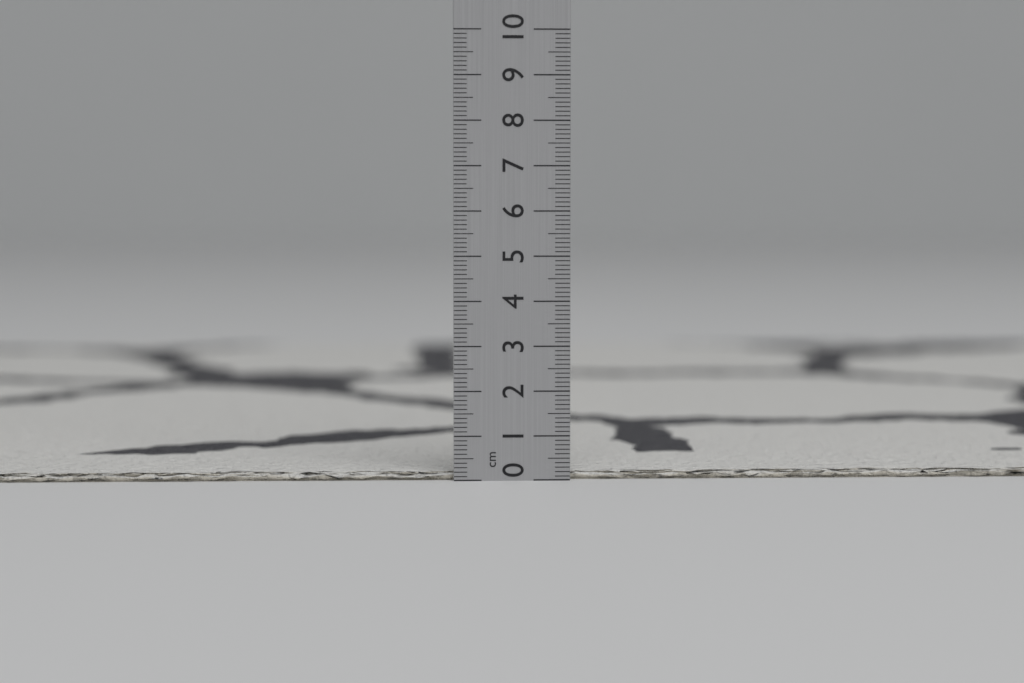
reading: 0.2 cm
